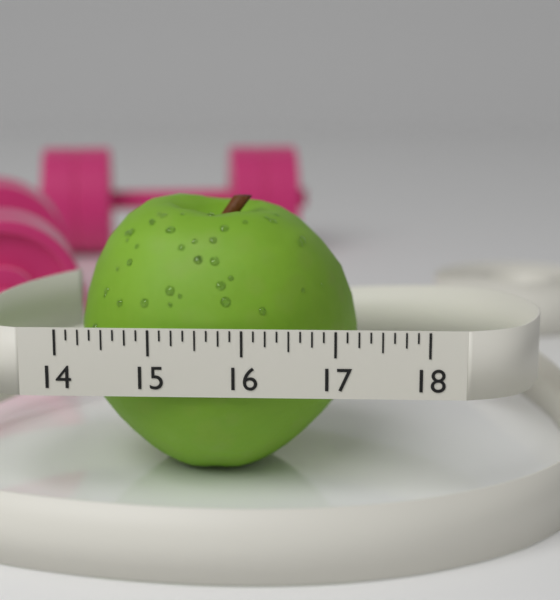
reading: 17.250 (no unit)
